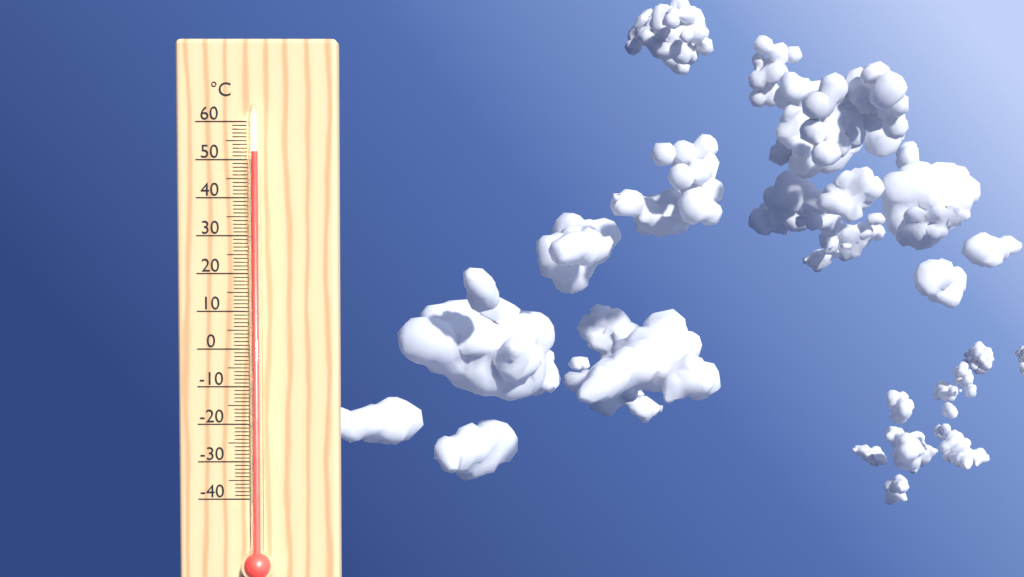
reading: 52 °C
